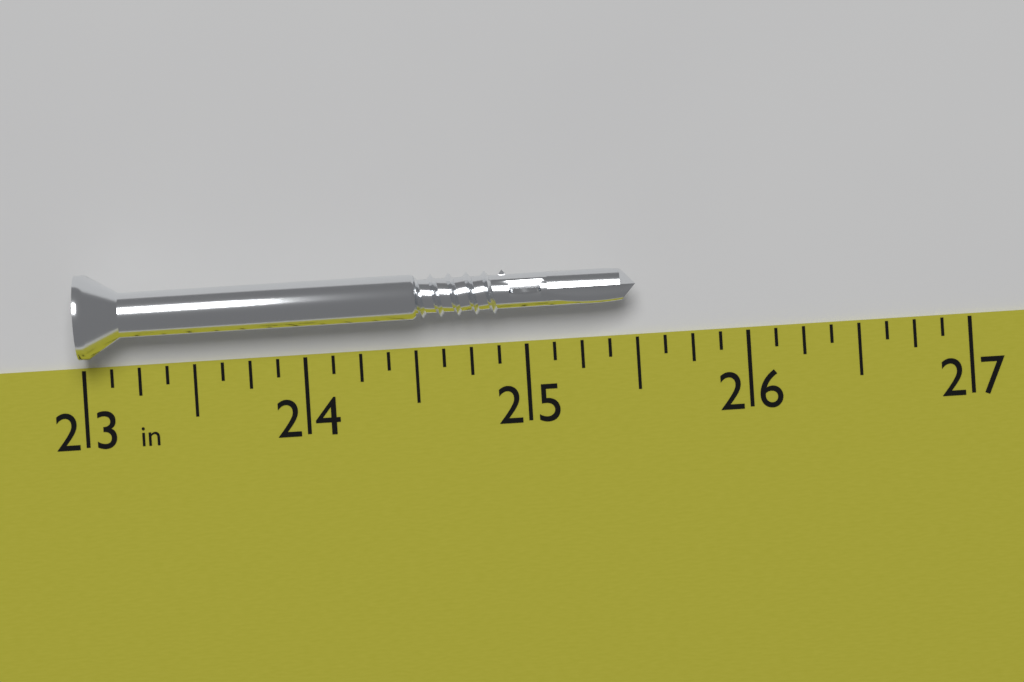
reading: 25.500 in
